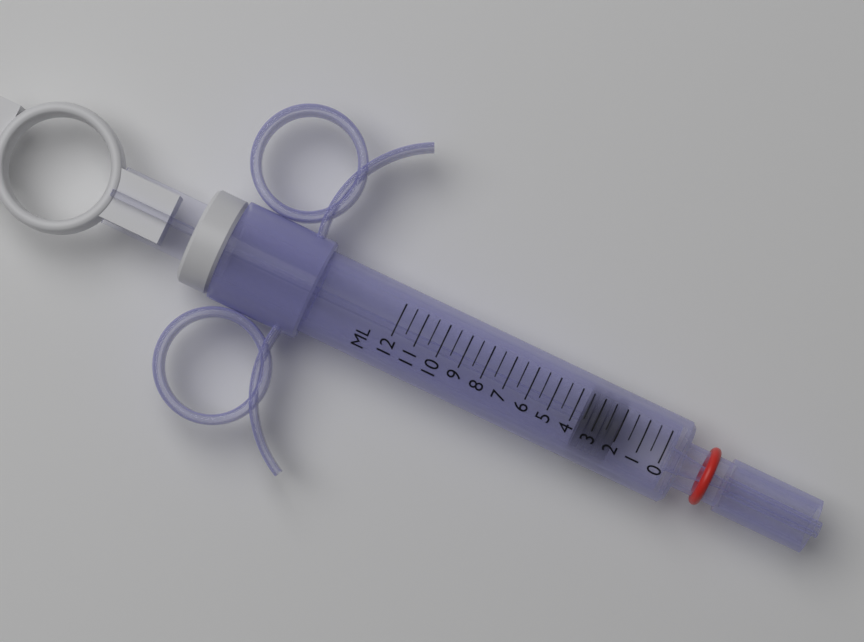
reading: 2.0 ml
